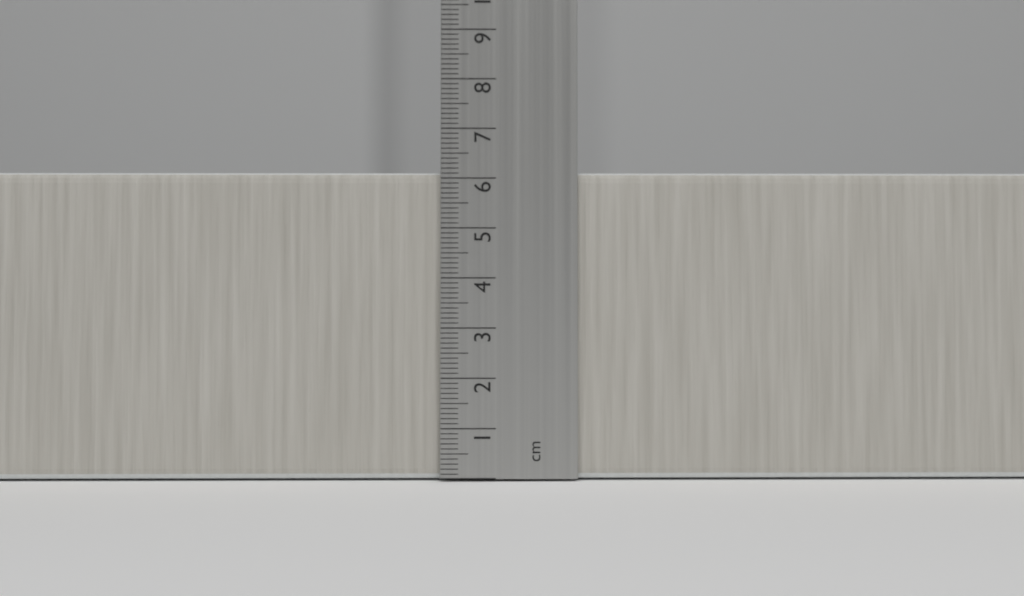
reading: 6.1 cm
